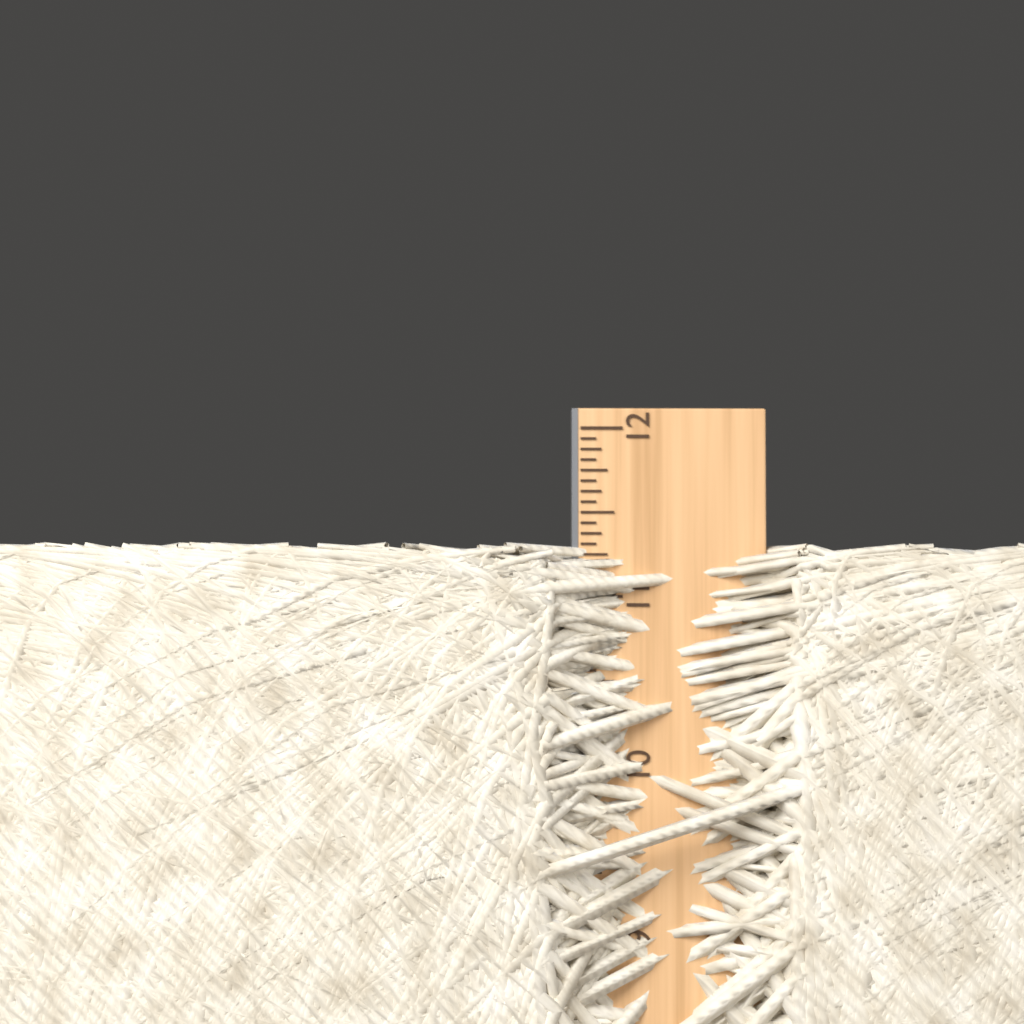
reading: 11.3125 in
